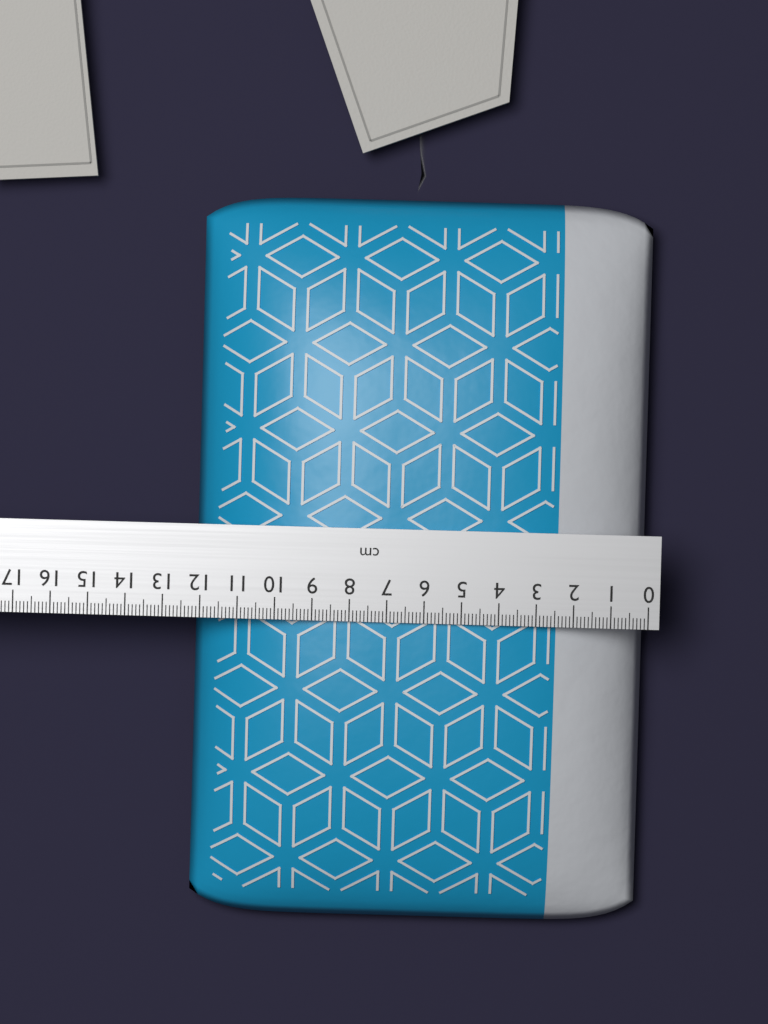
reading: 12.2 cm
